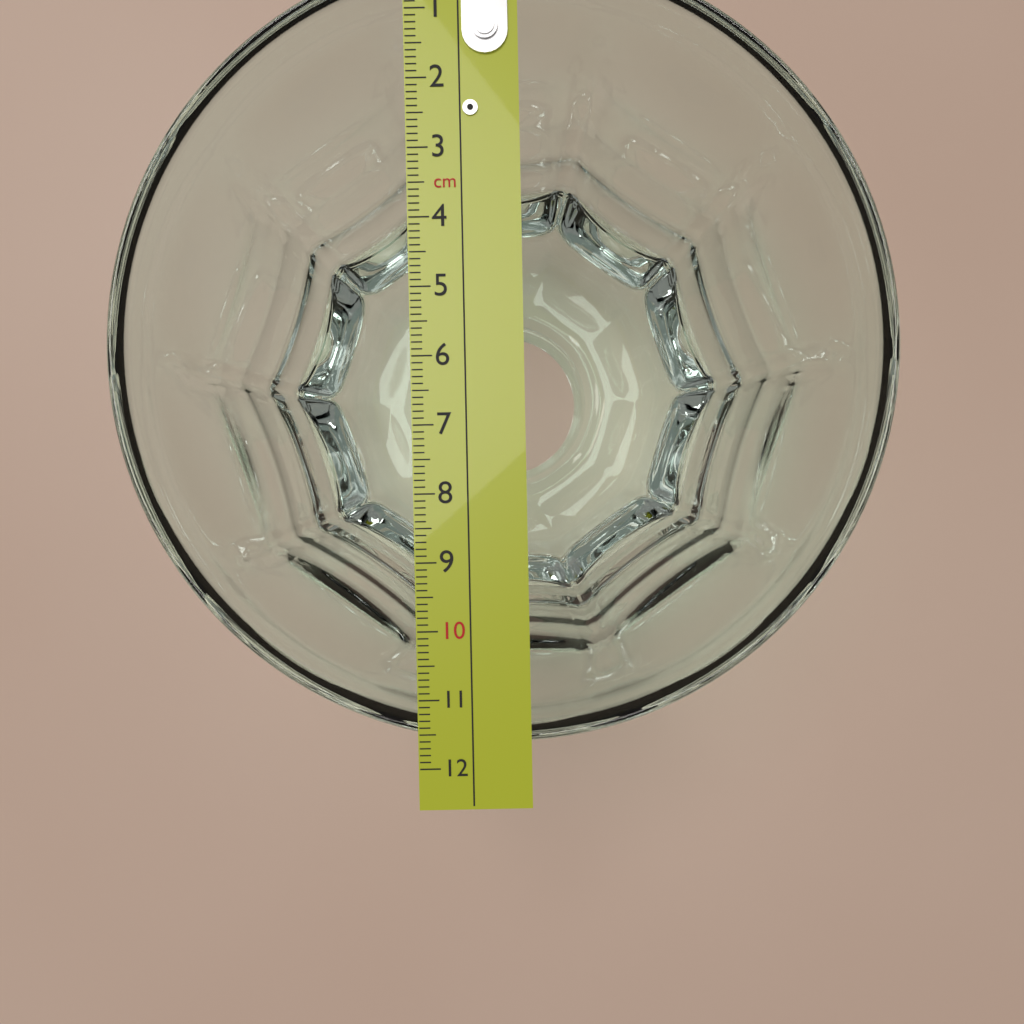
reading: 11.7 cm
